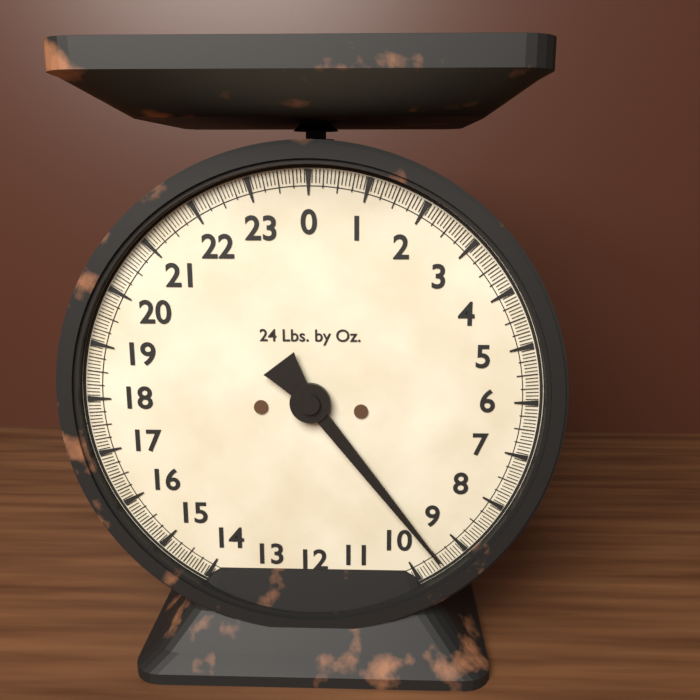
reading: 9.5000 lb
